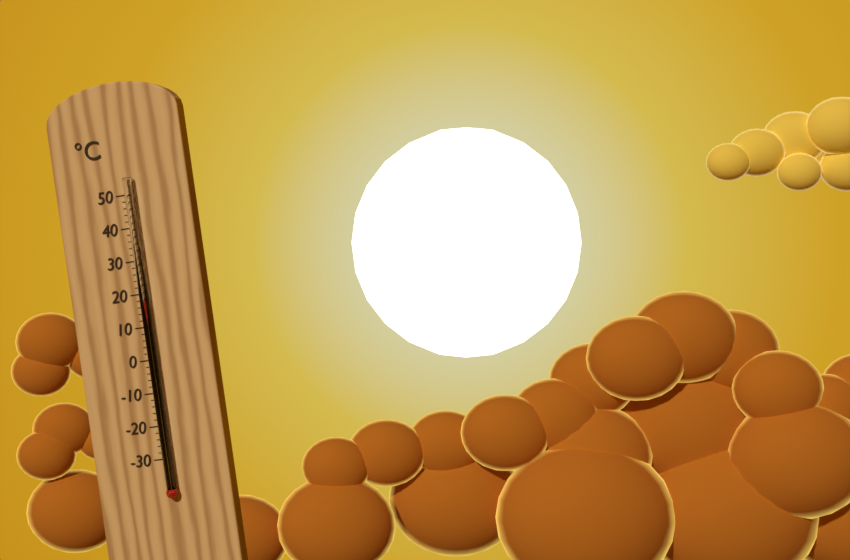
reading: 18 °C
